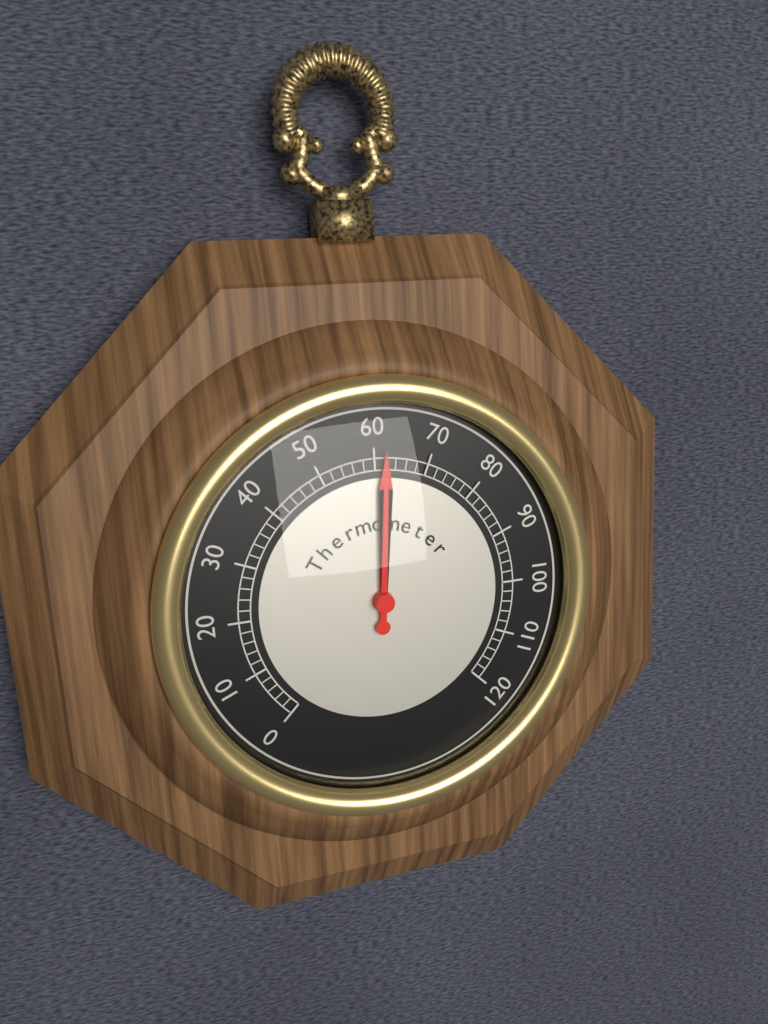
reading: 62 (no unit)
